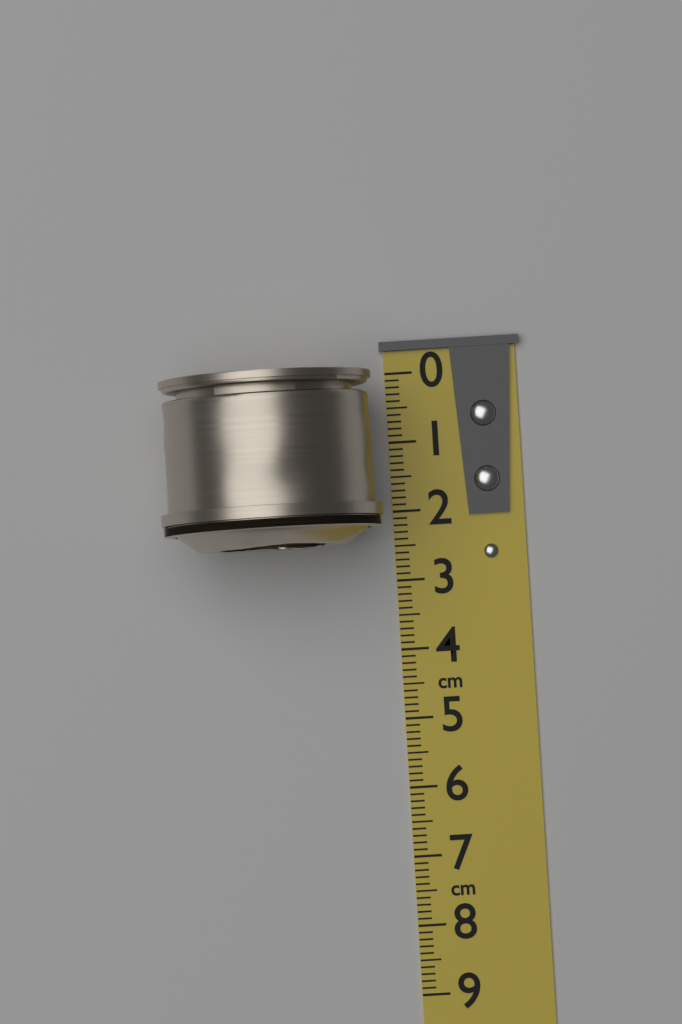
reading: 2.5 cm
